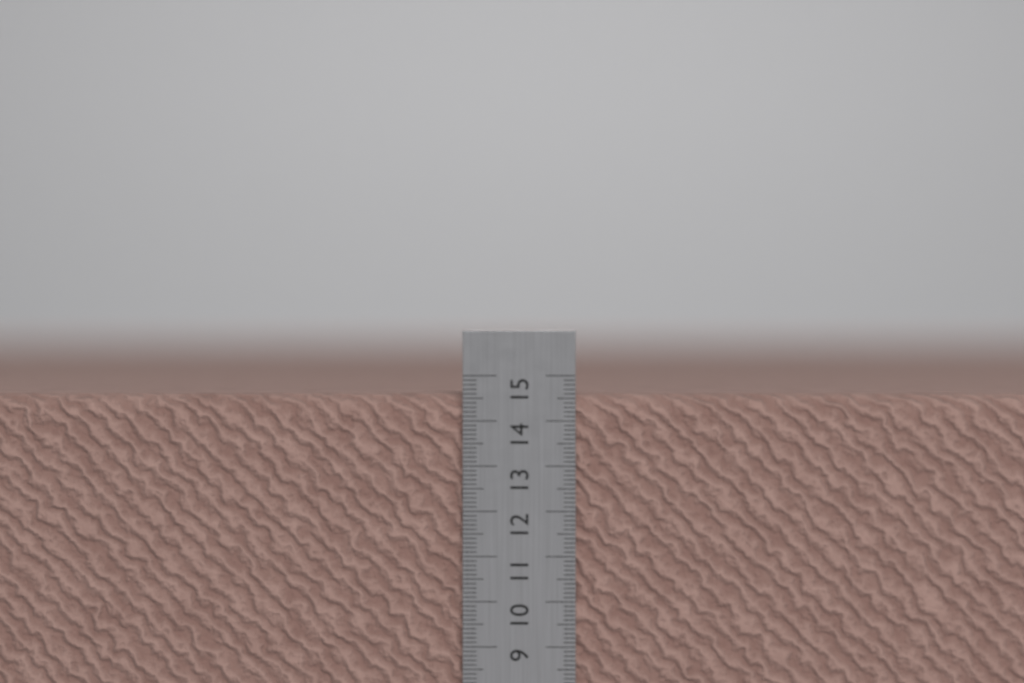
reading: 14.6 cm
